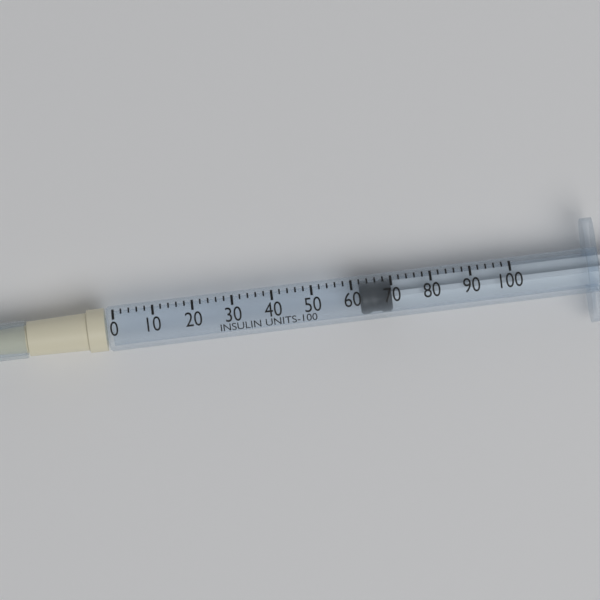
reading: 62 units
